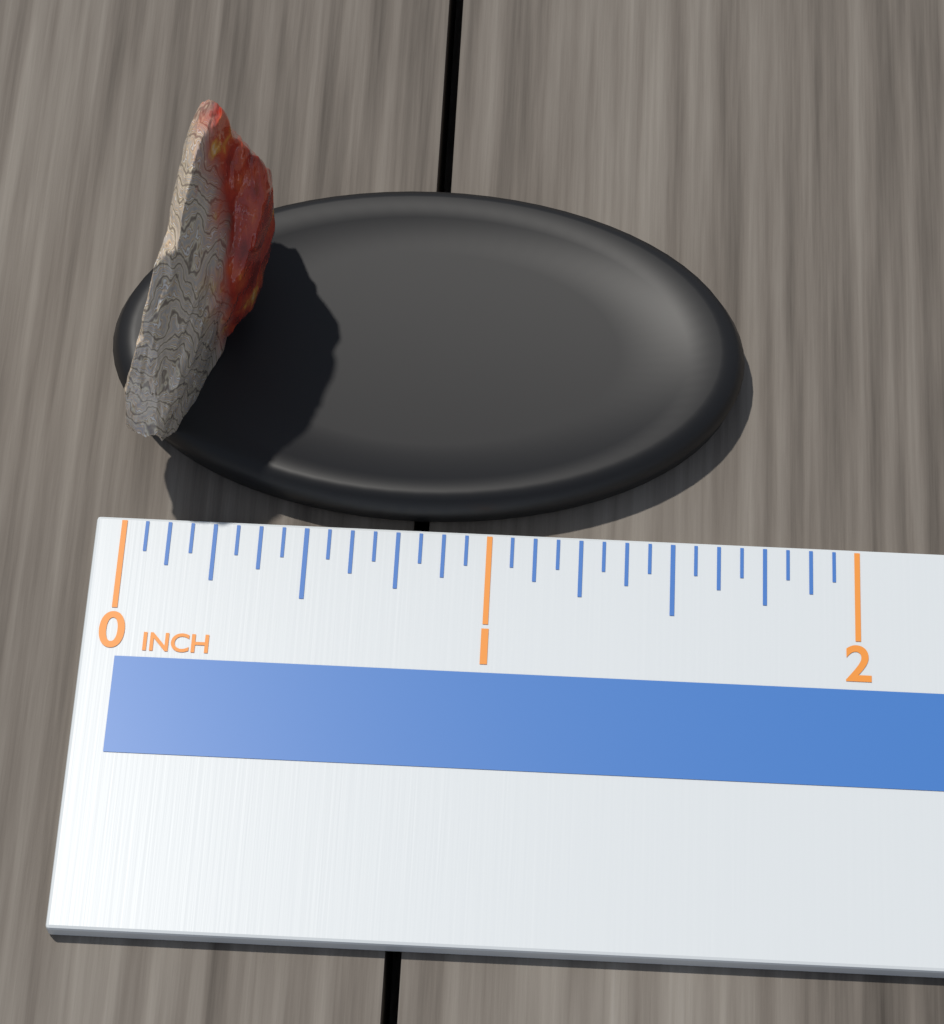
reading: 0.3750 in
